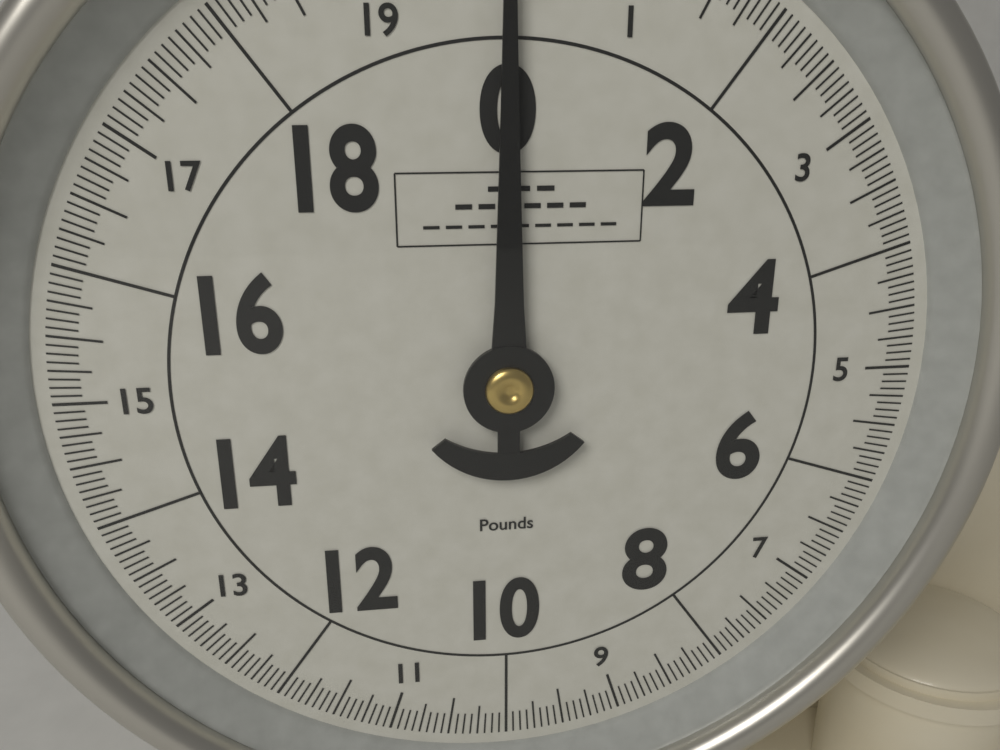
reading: 0.0000 lb
